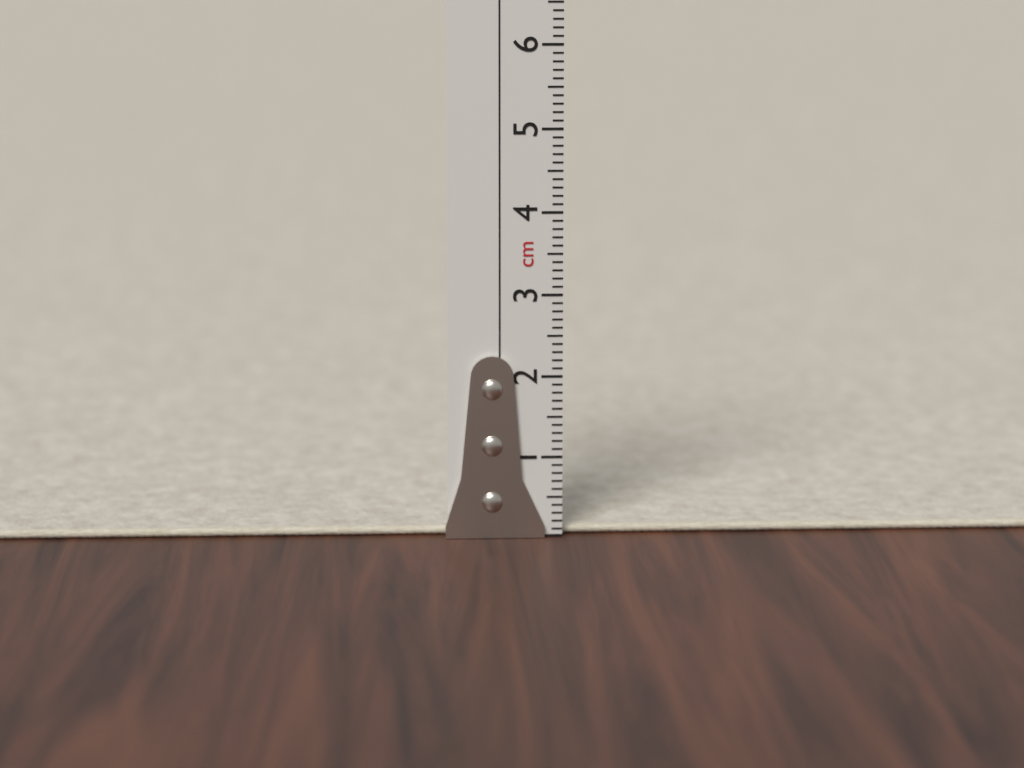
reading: 0.1 cm
